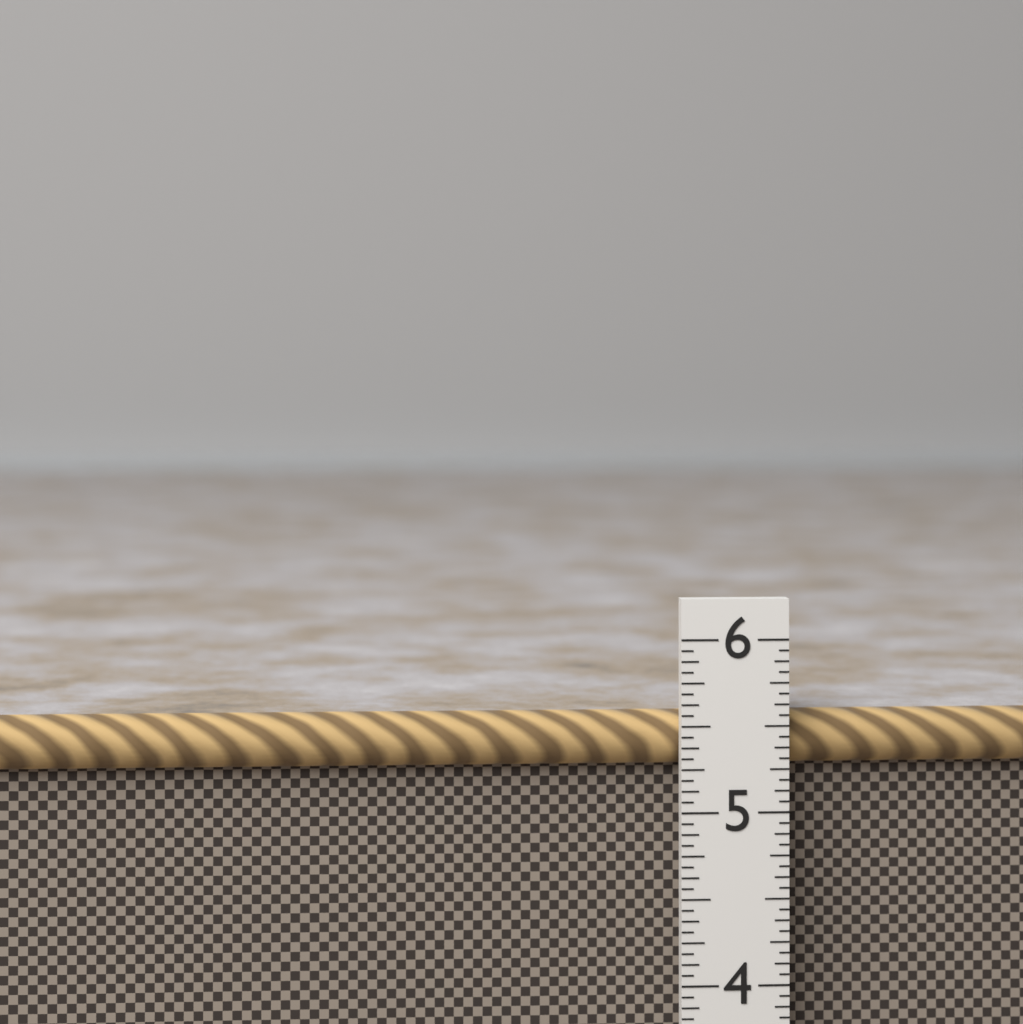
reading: 5.5625 in
